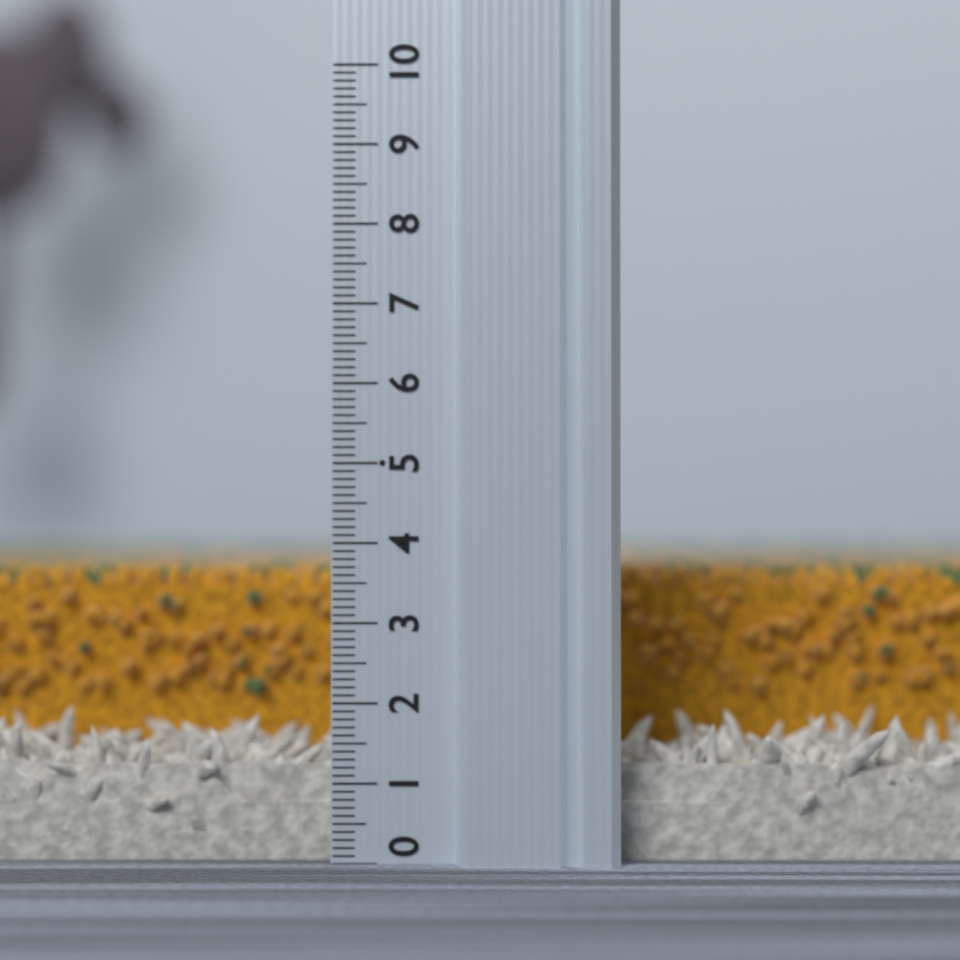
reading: 3.7 (no unit)
